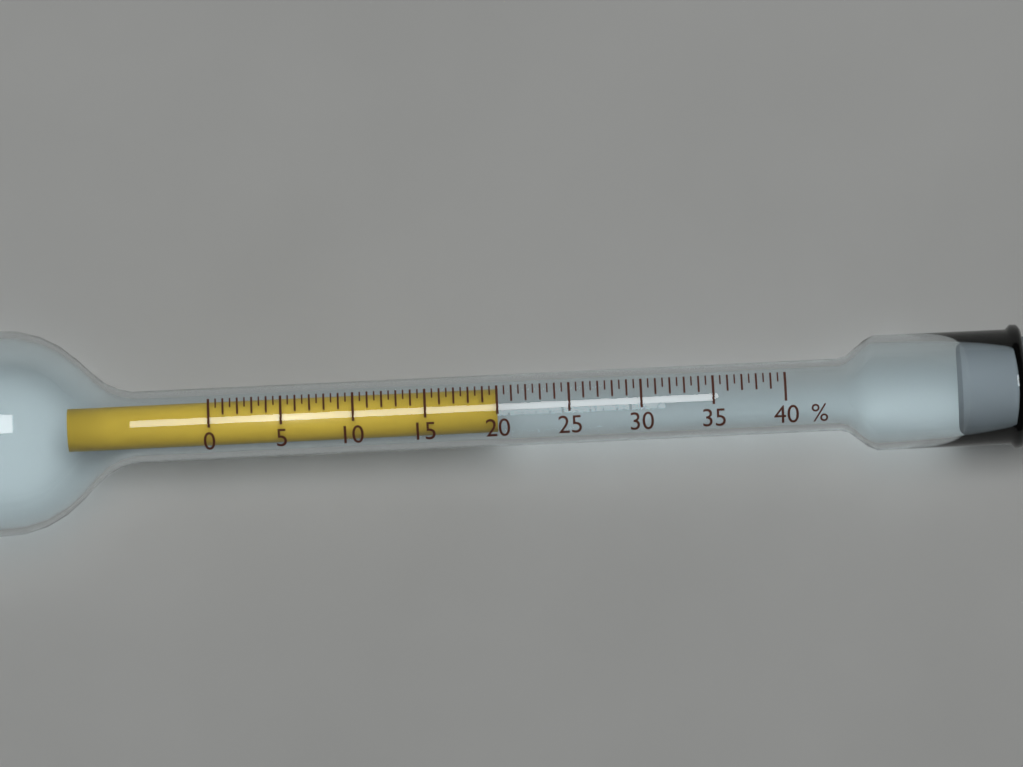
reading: 20.0 %
